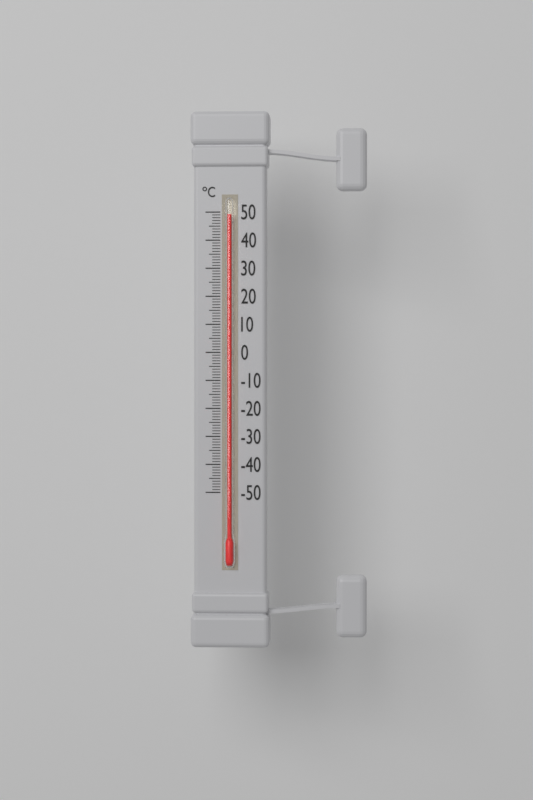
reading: 49 °C
